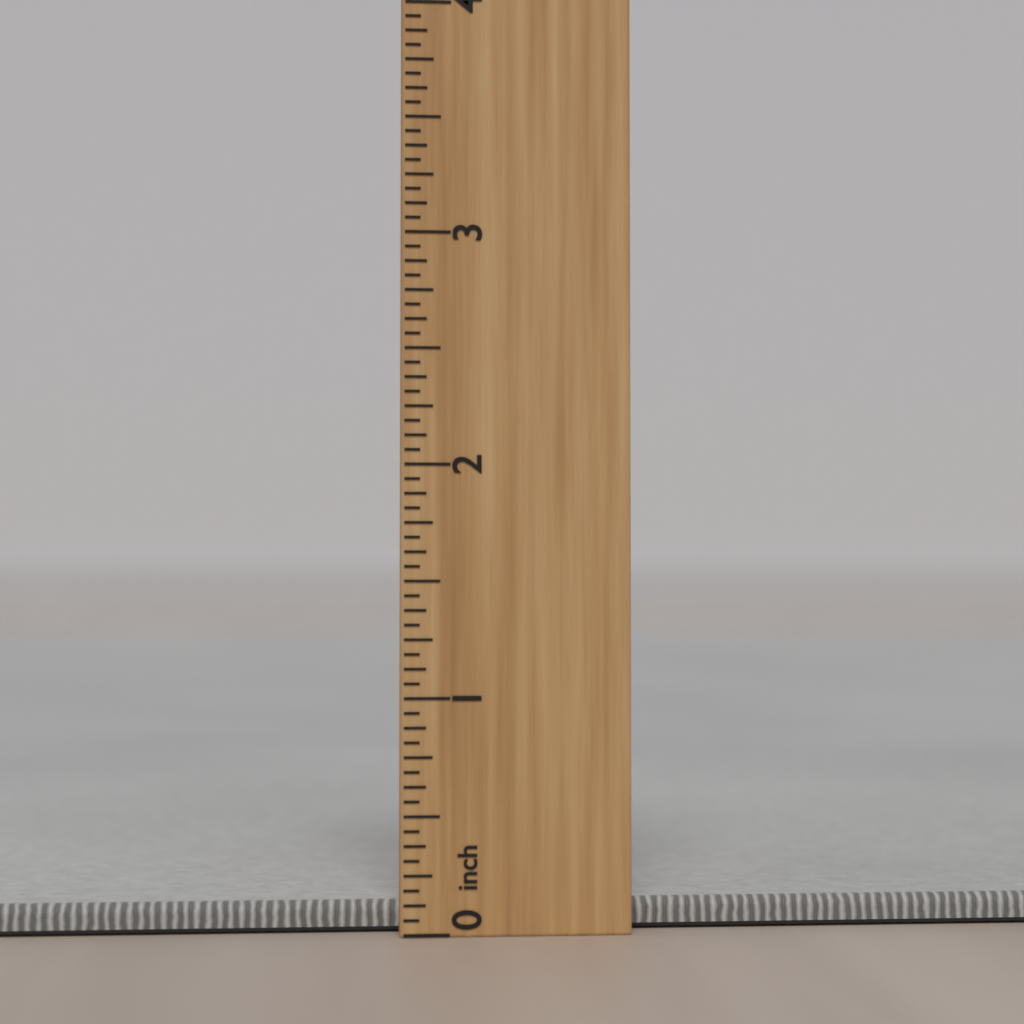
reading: 0.1250 inch
